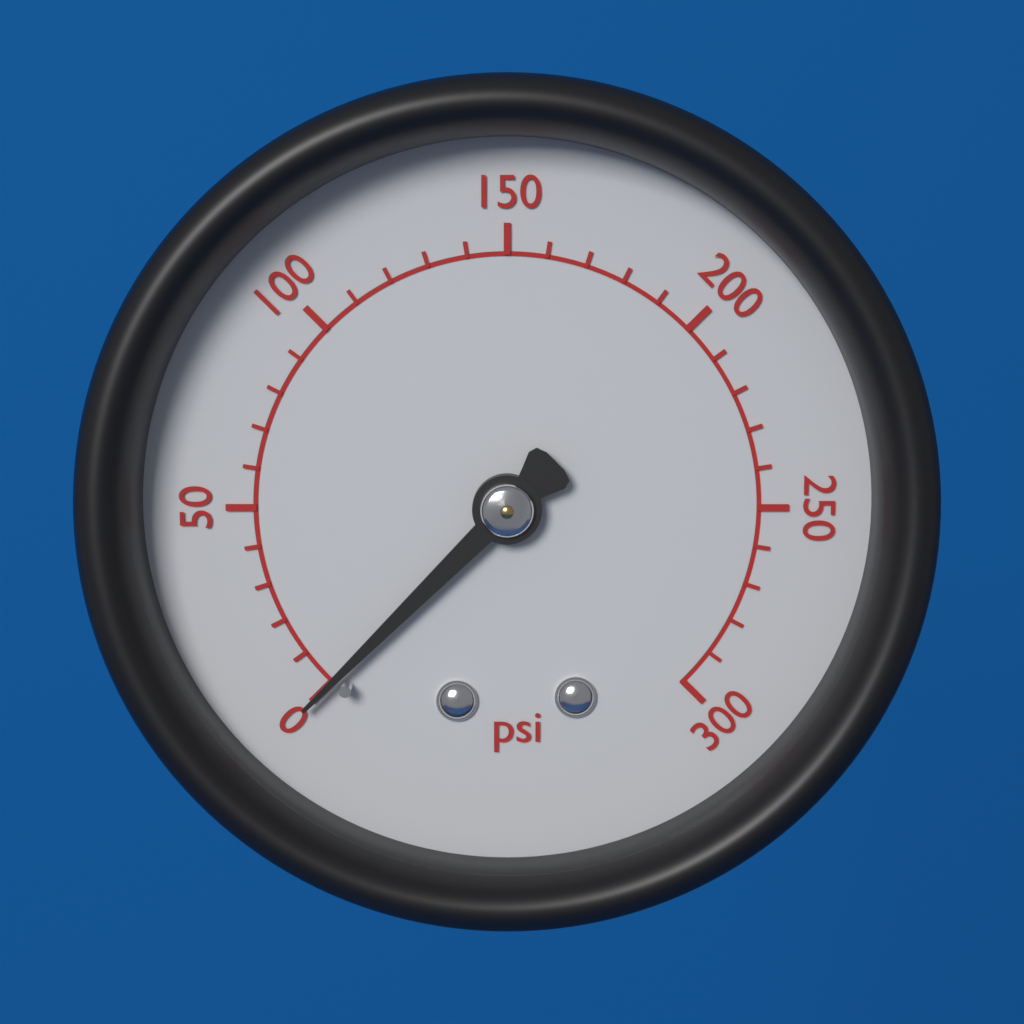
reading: 0 psi
